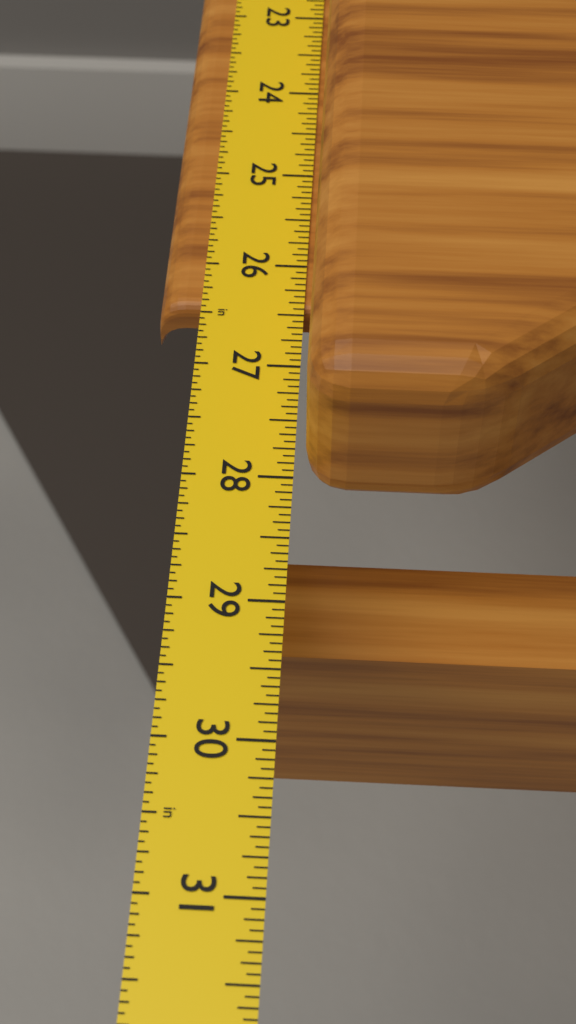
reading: 26.4375 in
